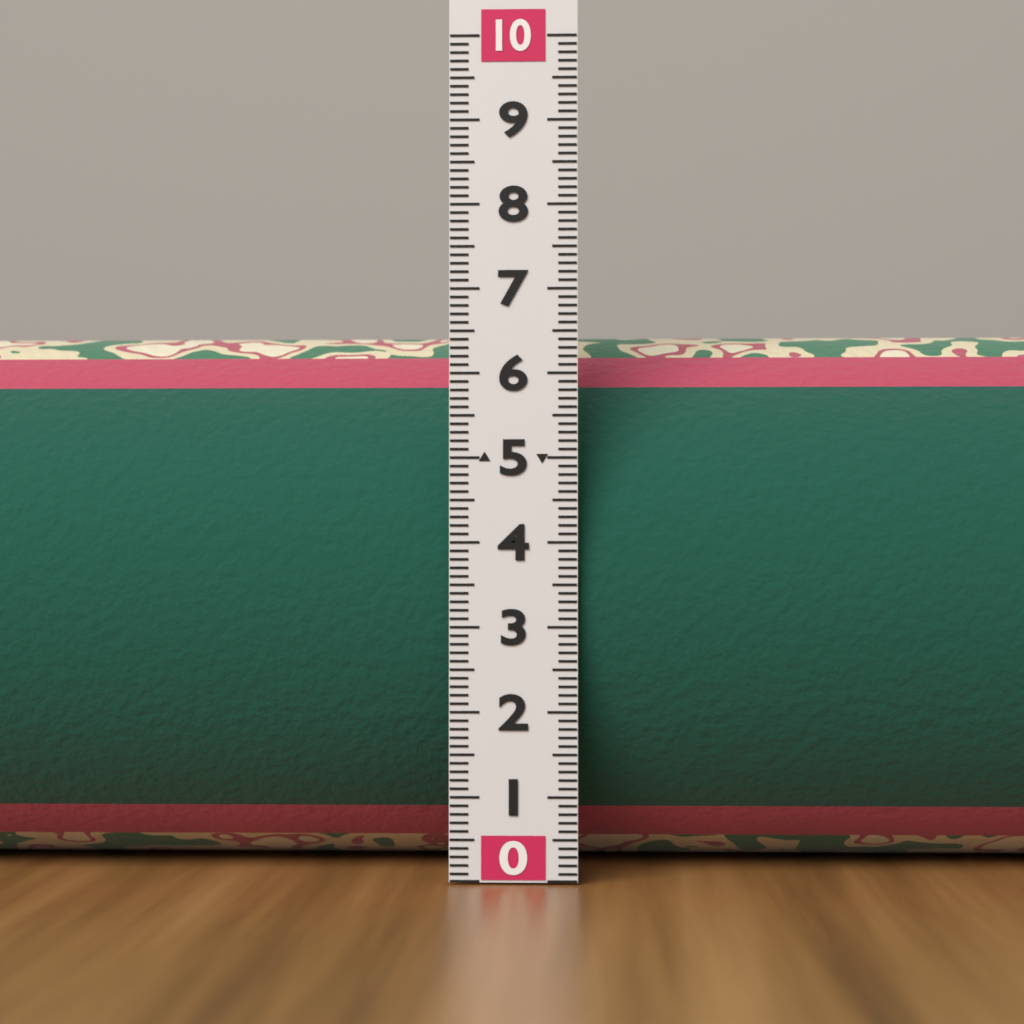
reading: 6.7 (no unit)
